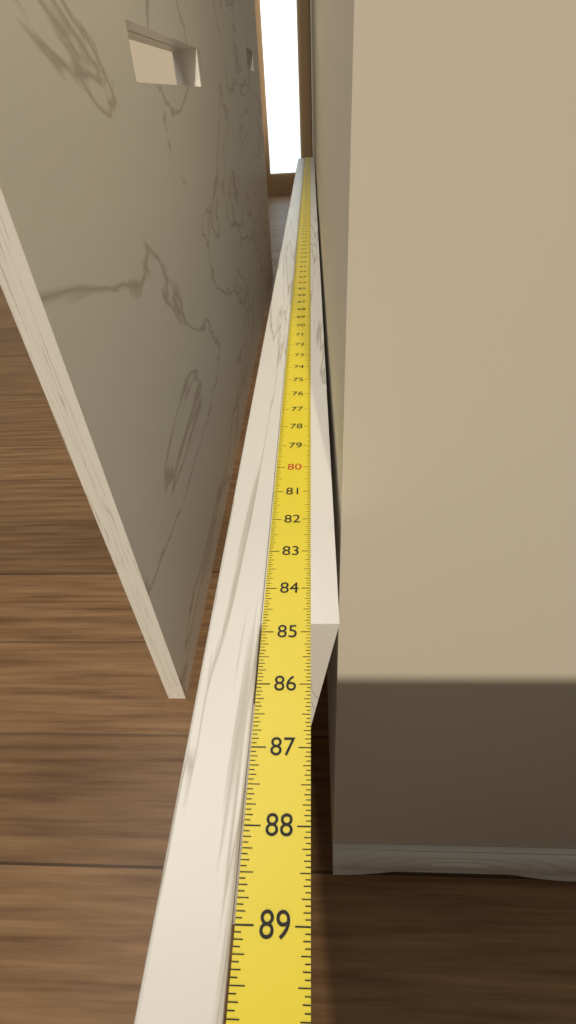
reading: 84.8125 in
